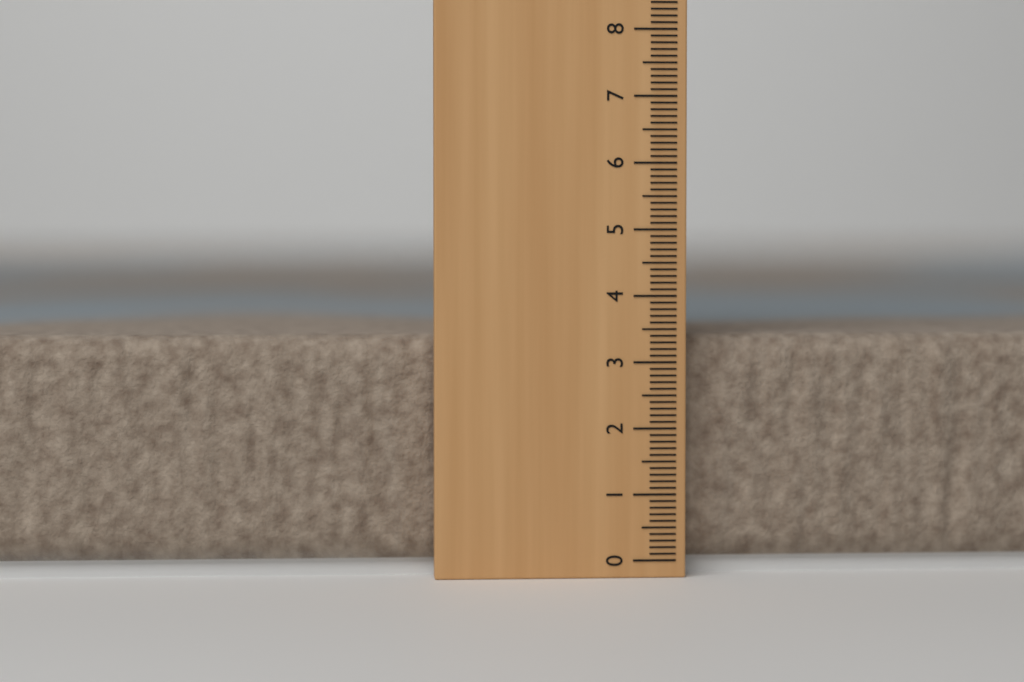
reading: 3.4 cm
